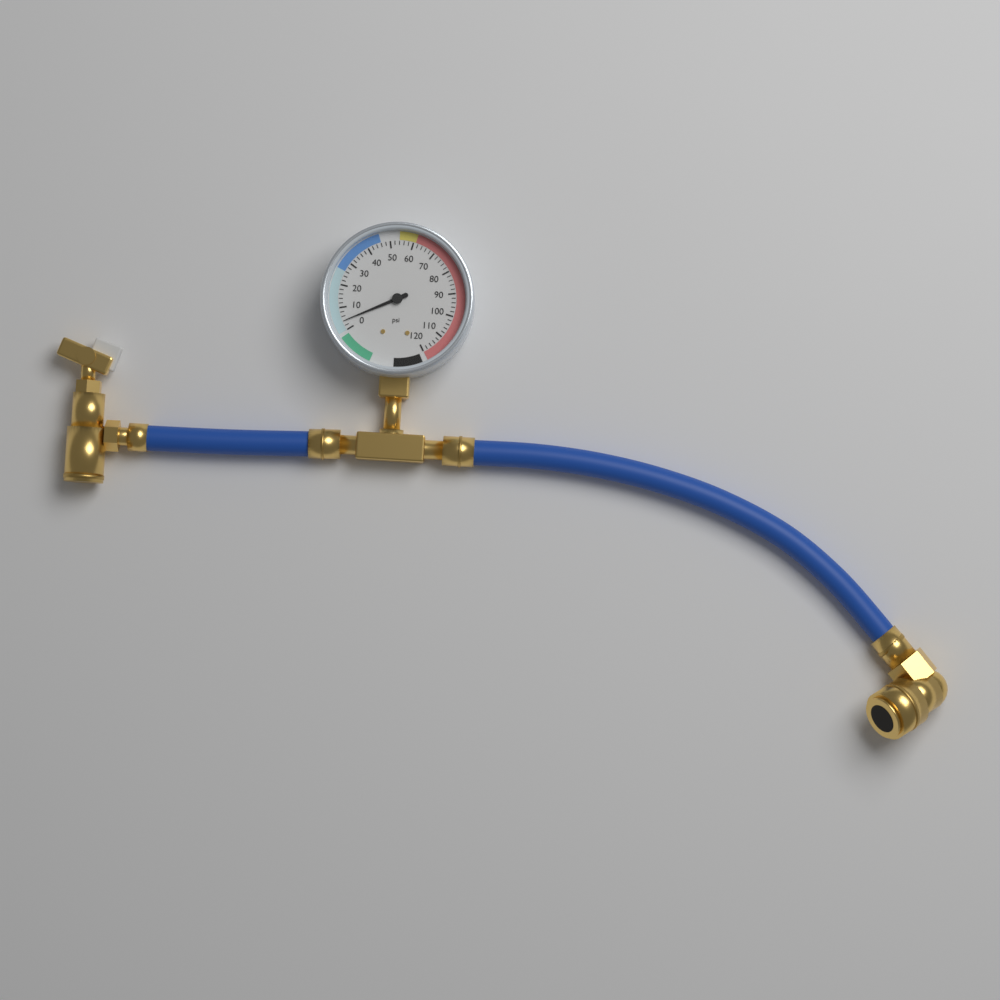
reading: 4 psi
